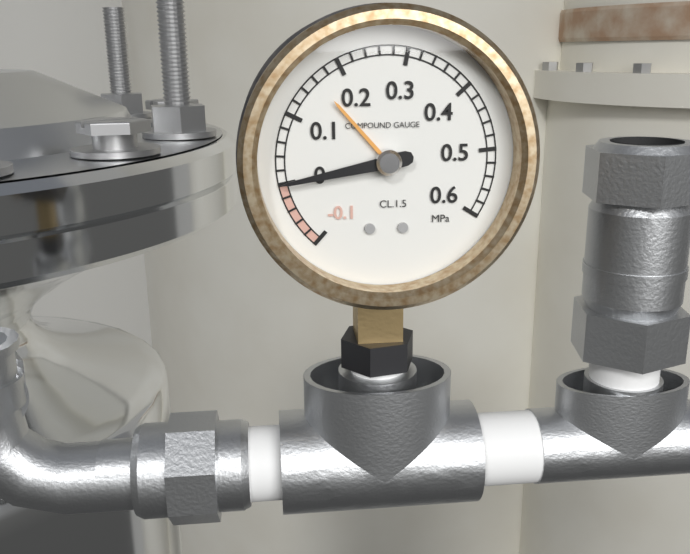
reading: 0.00 MPa
